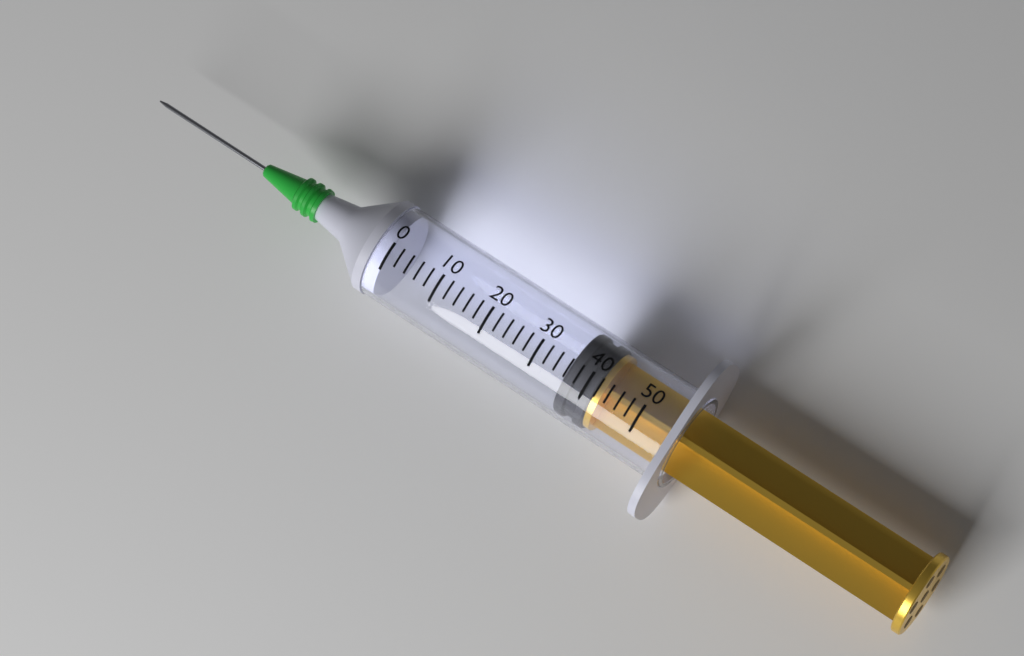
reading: 36 (no unit)
